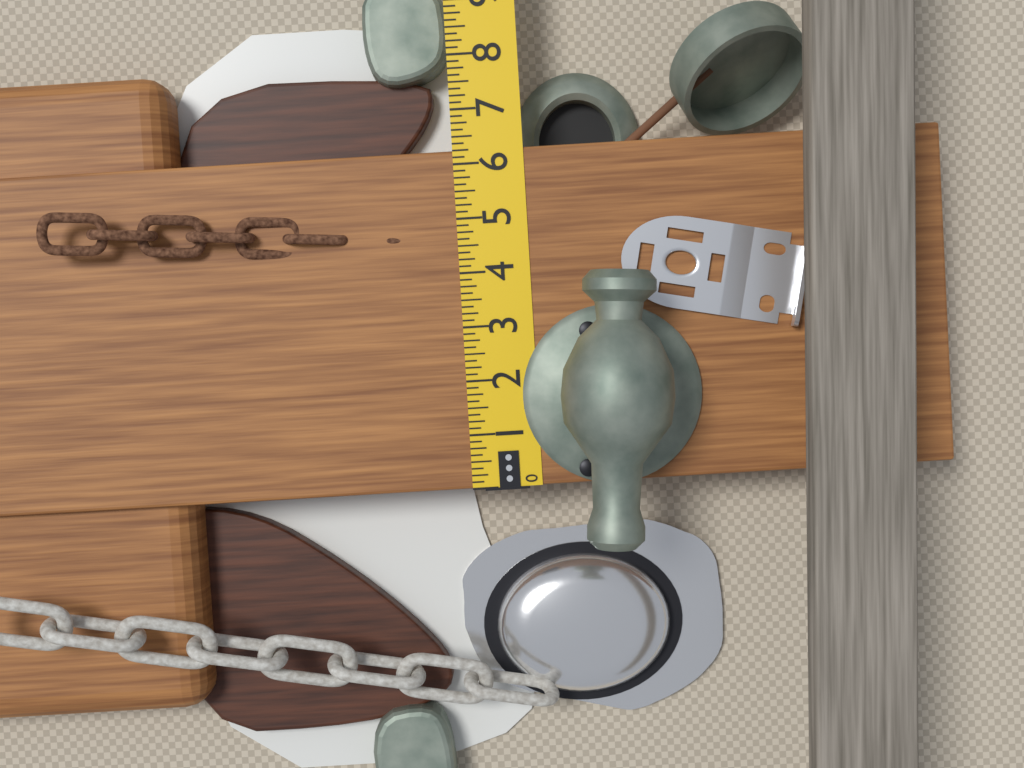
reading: 6.250 in
